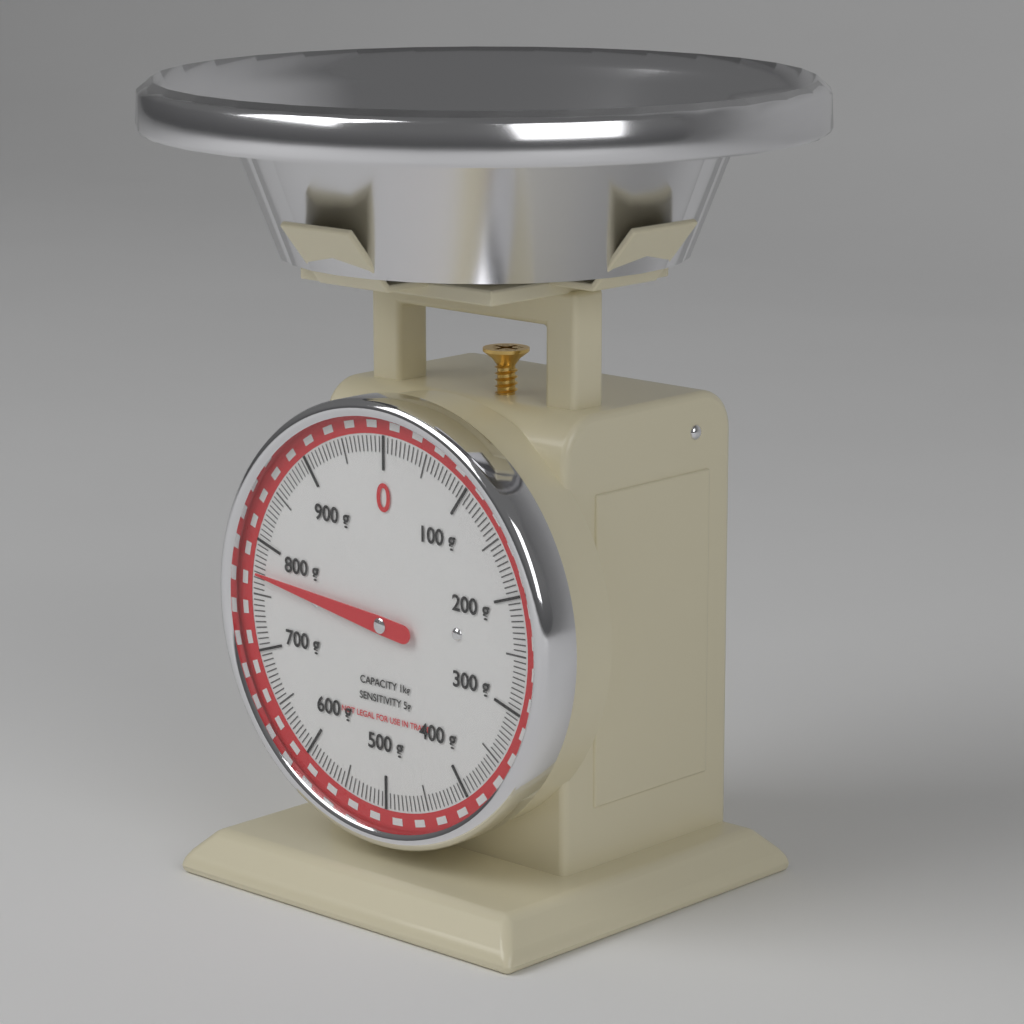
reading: 770 g
